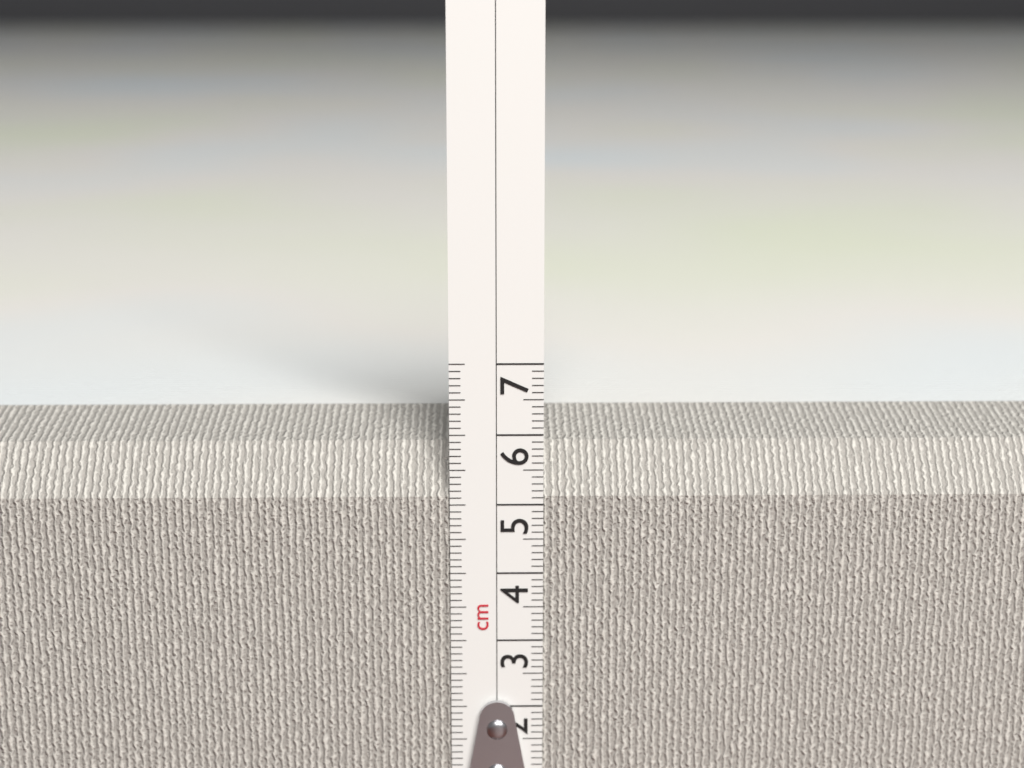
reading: 6.0 cm
